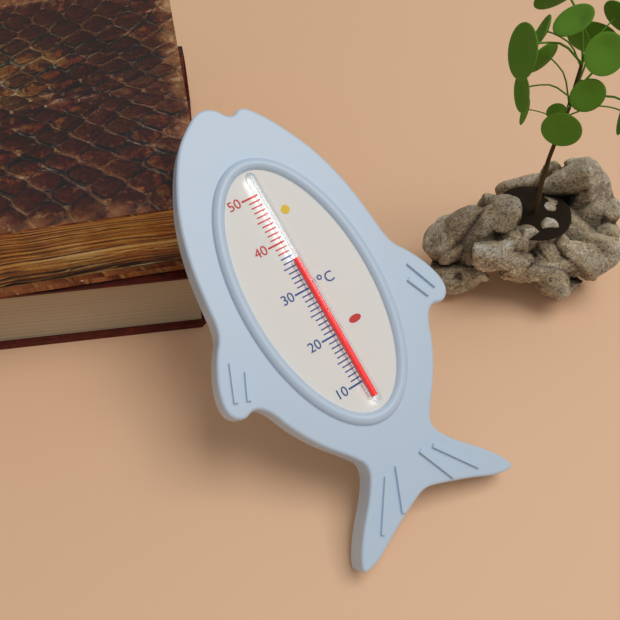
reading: 36 °C
